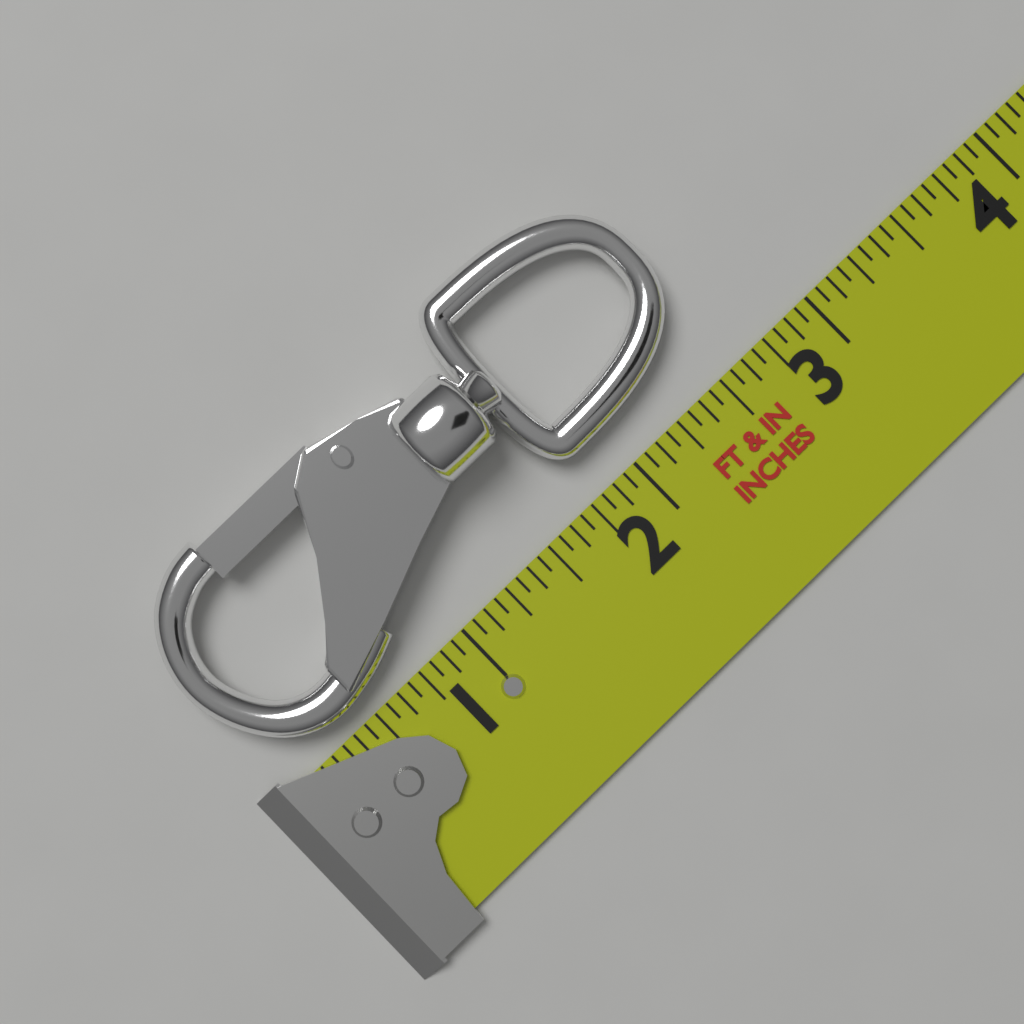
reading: 2.6250 in
